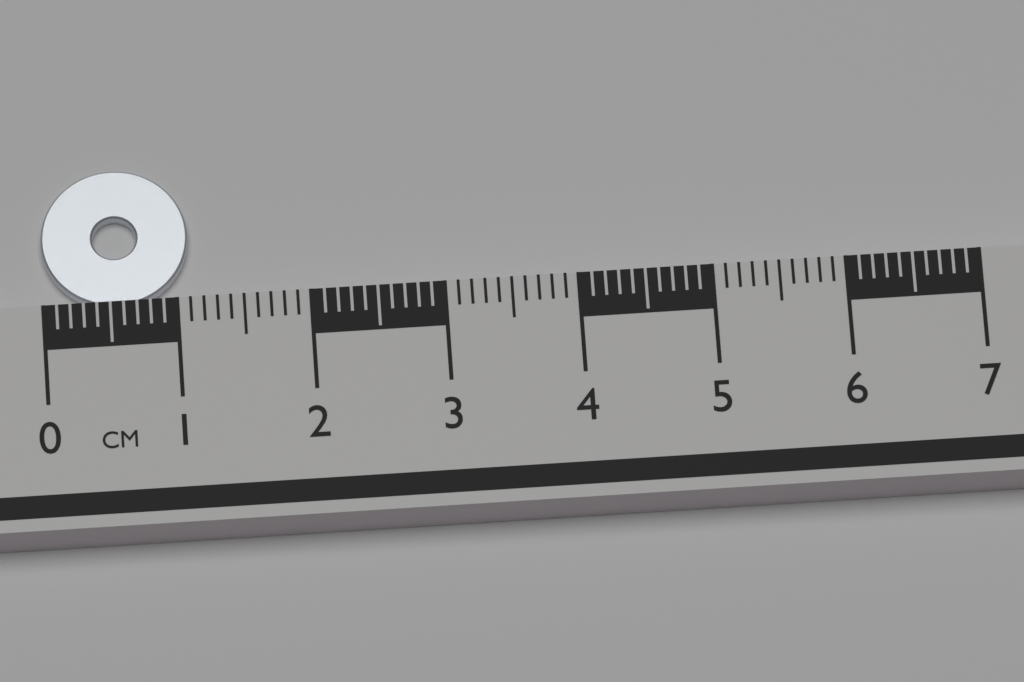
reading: 1.1 cm
